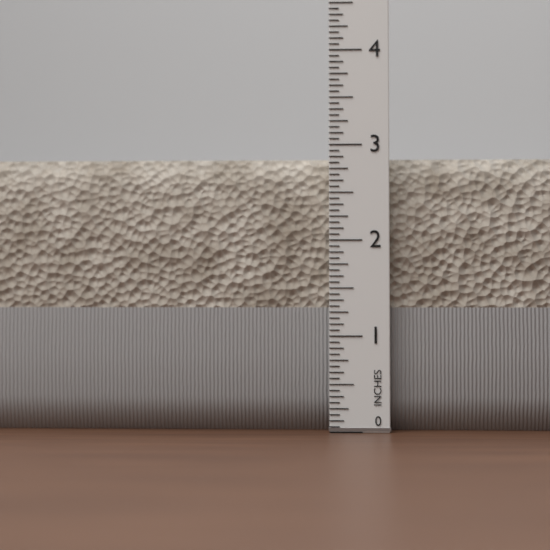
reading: 2.8750 in
